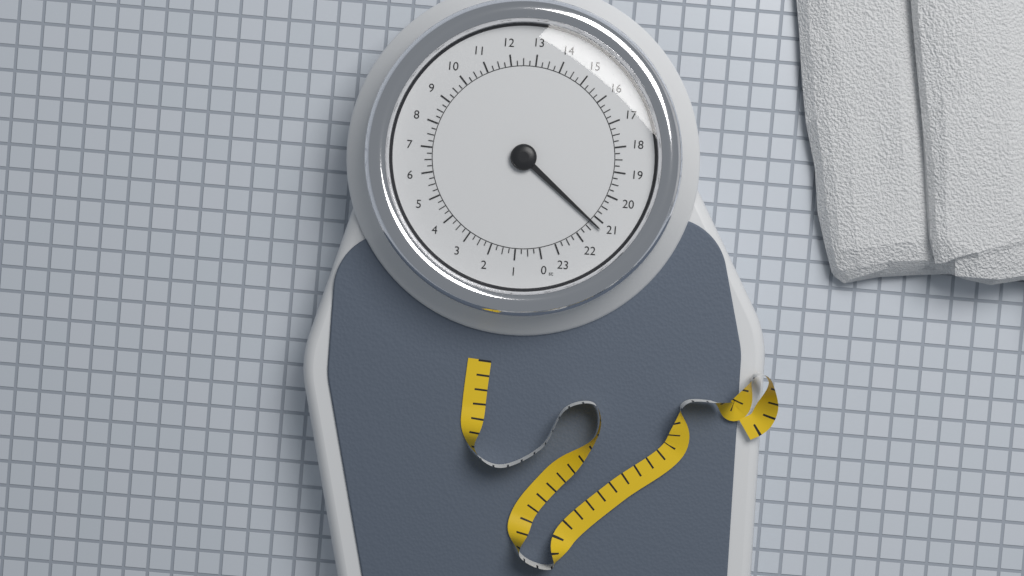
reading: 21.25 st
